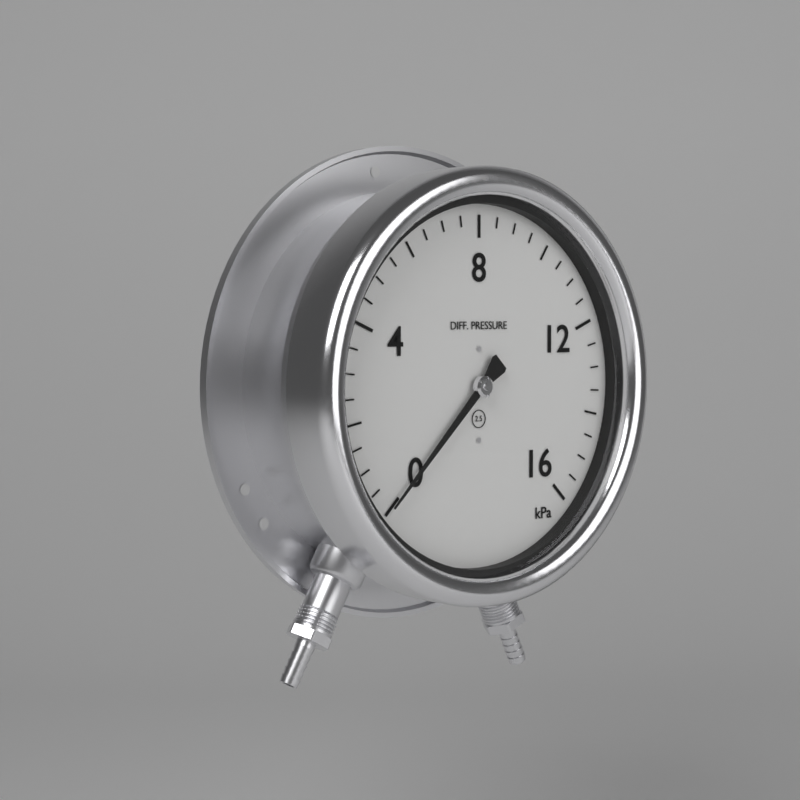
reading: 0.0 kPa
